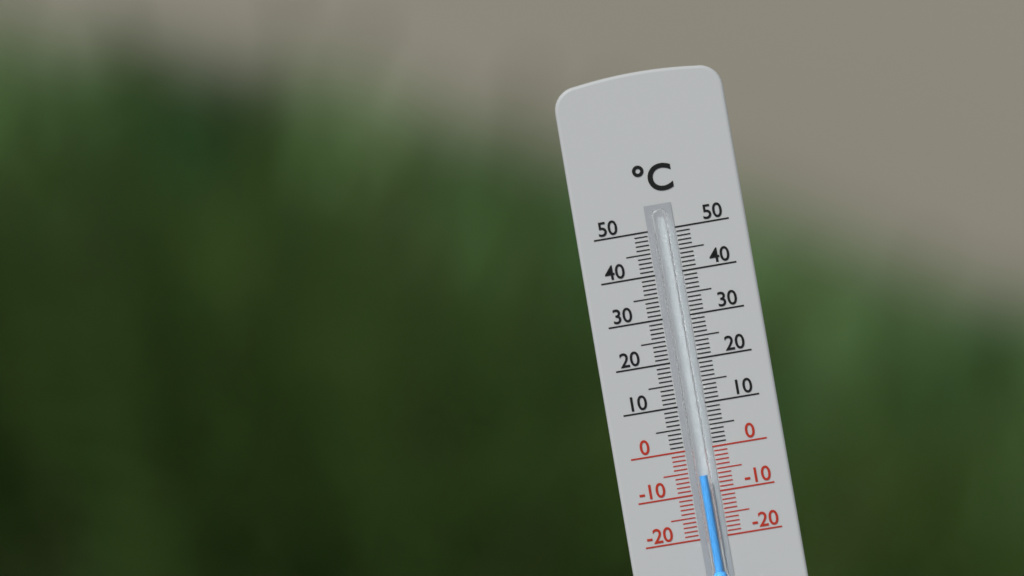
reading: -6 °C
